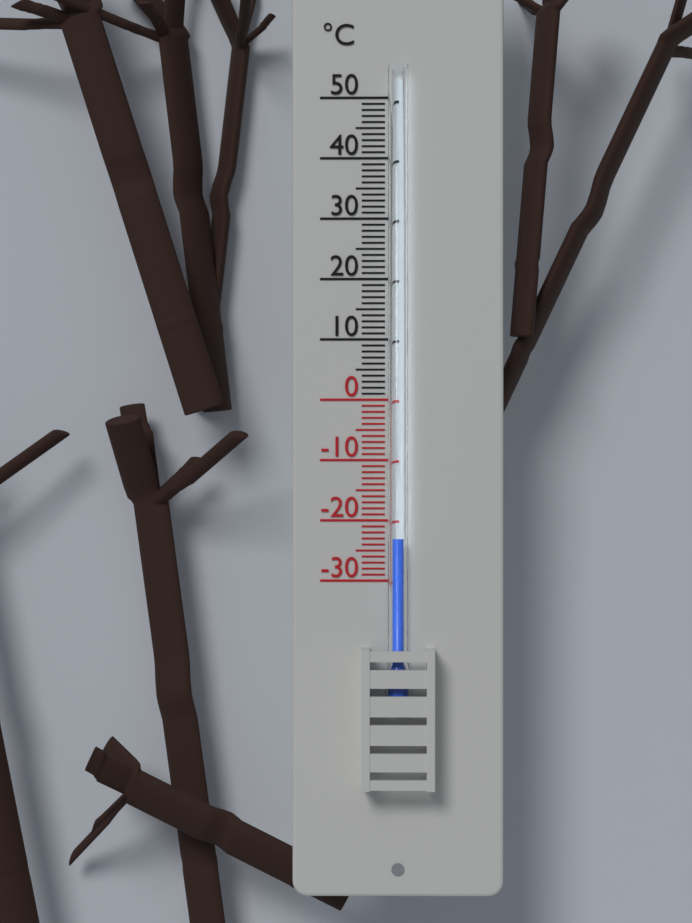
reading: -23 °C
